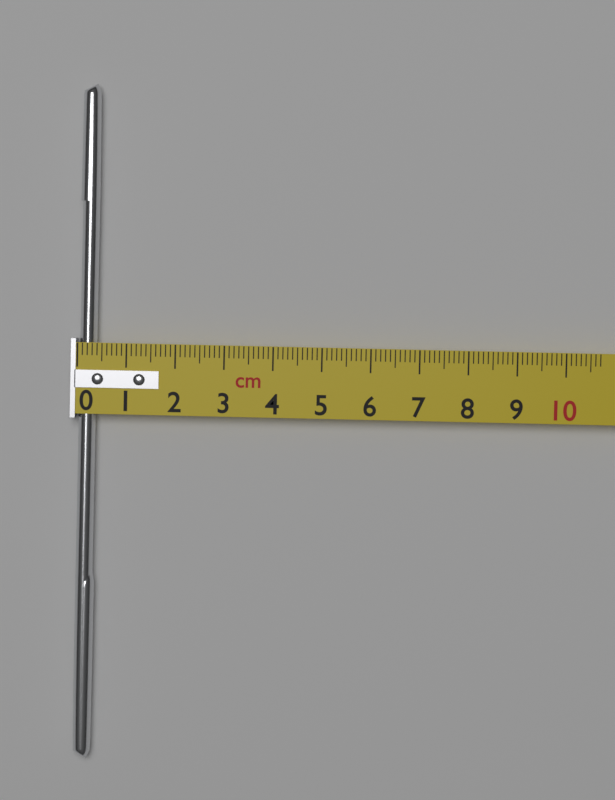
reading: 0.4 cm
